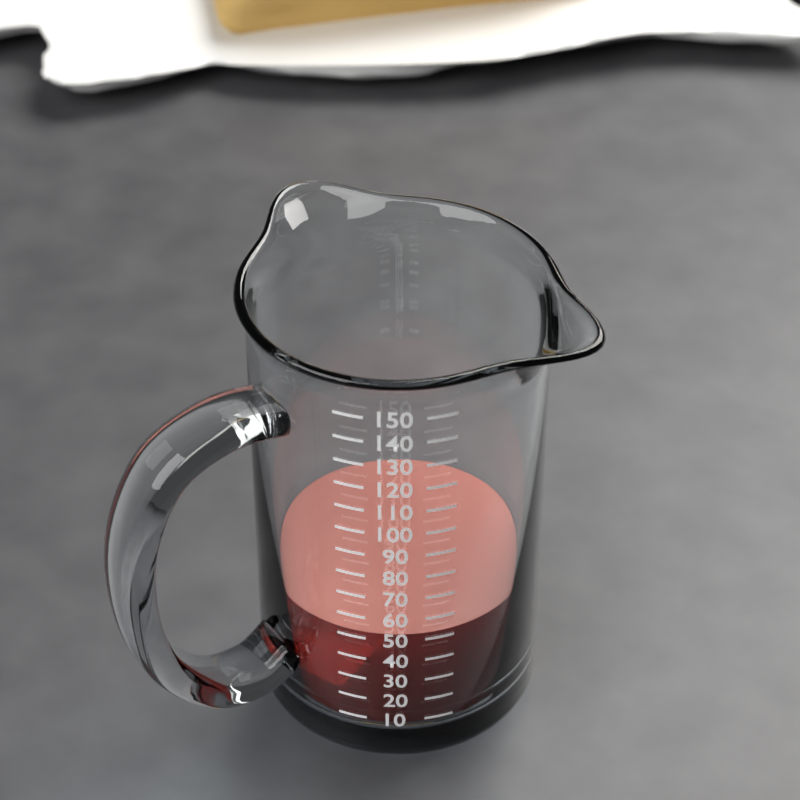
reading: 50 (no unit)
